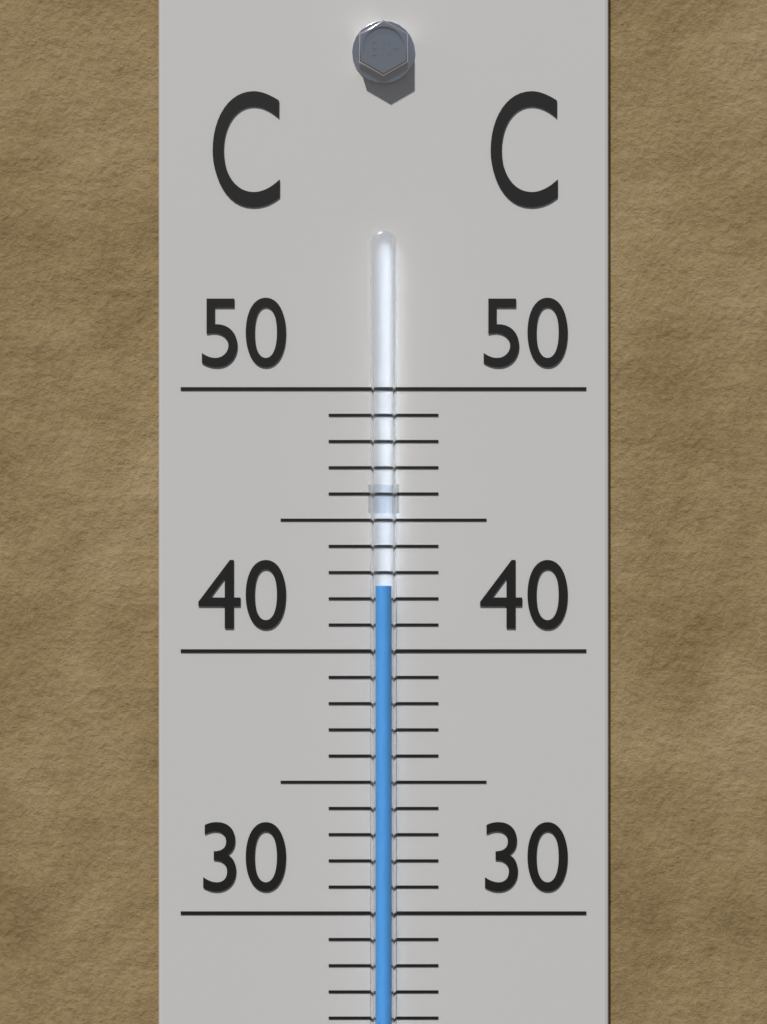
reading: 42.5 °C
